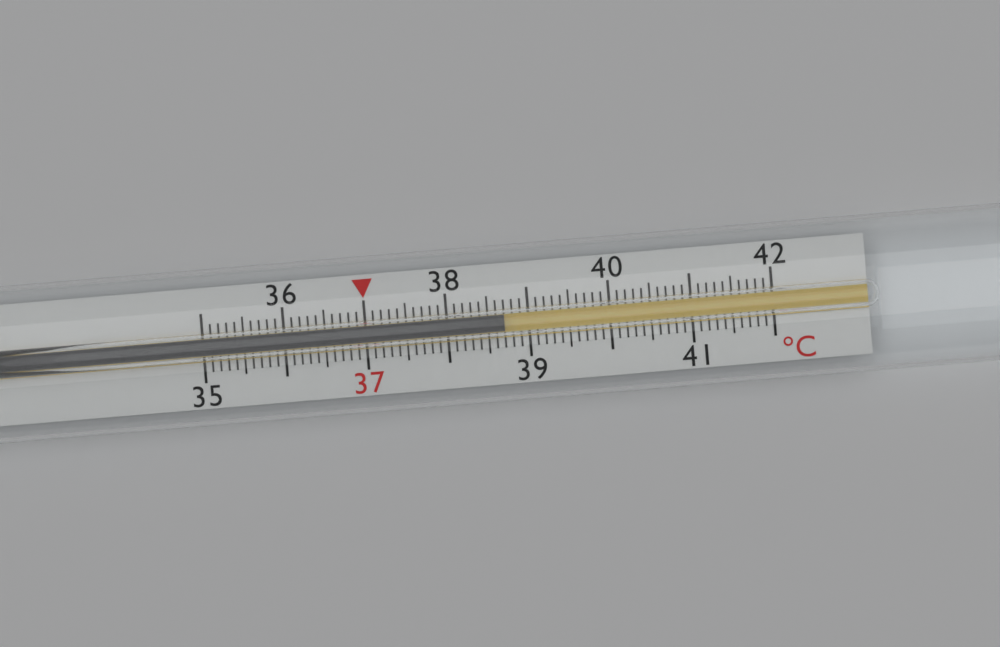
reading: 38.7 °C
